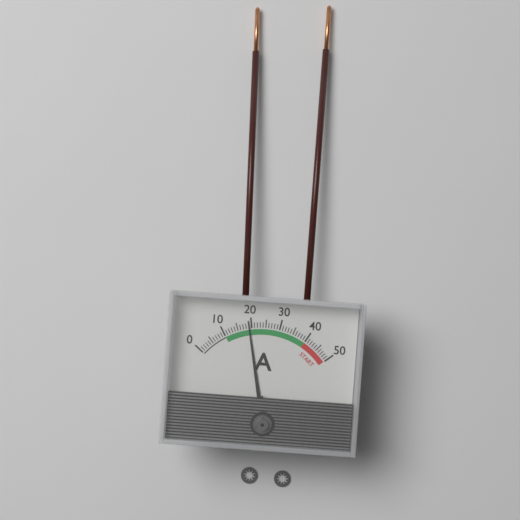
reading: 19 A
